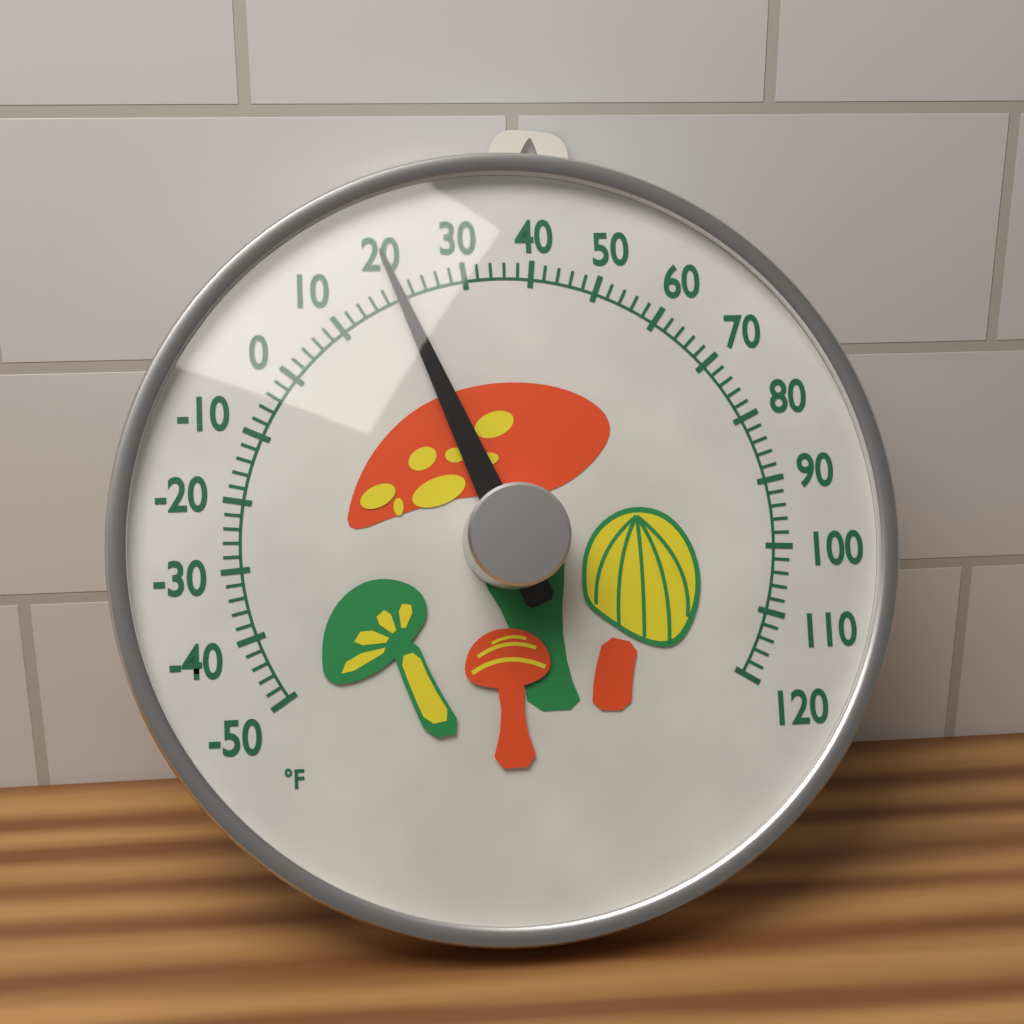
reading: 20 °F
